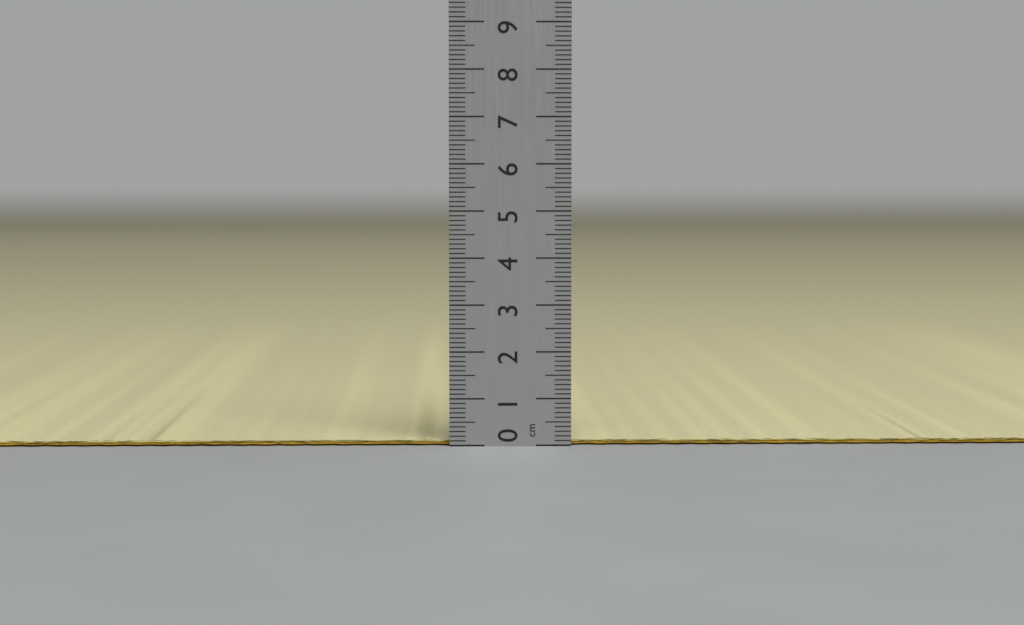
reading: 0.1 cm
